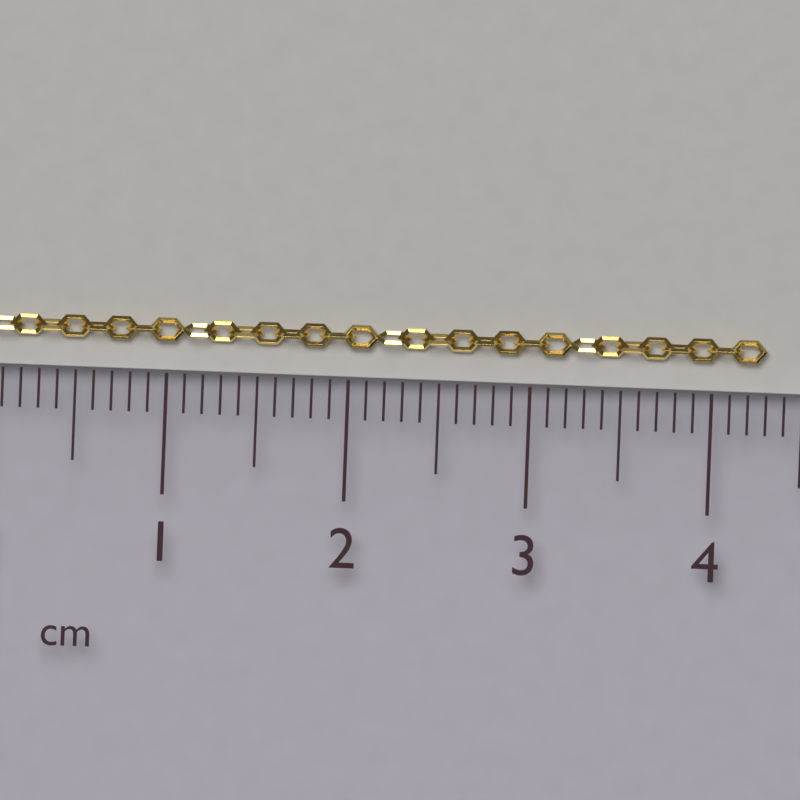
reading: 4.3 cm
